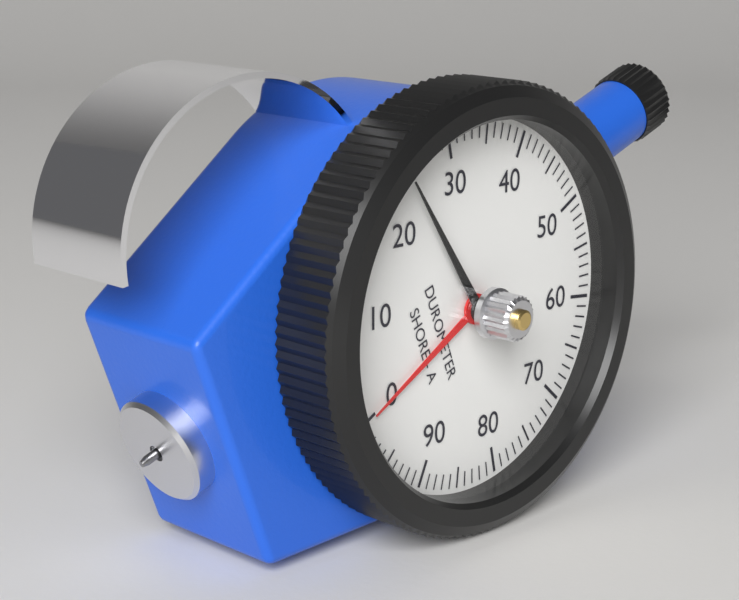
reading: 24 Shore A
